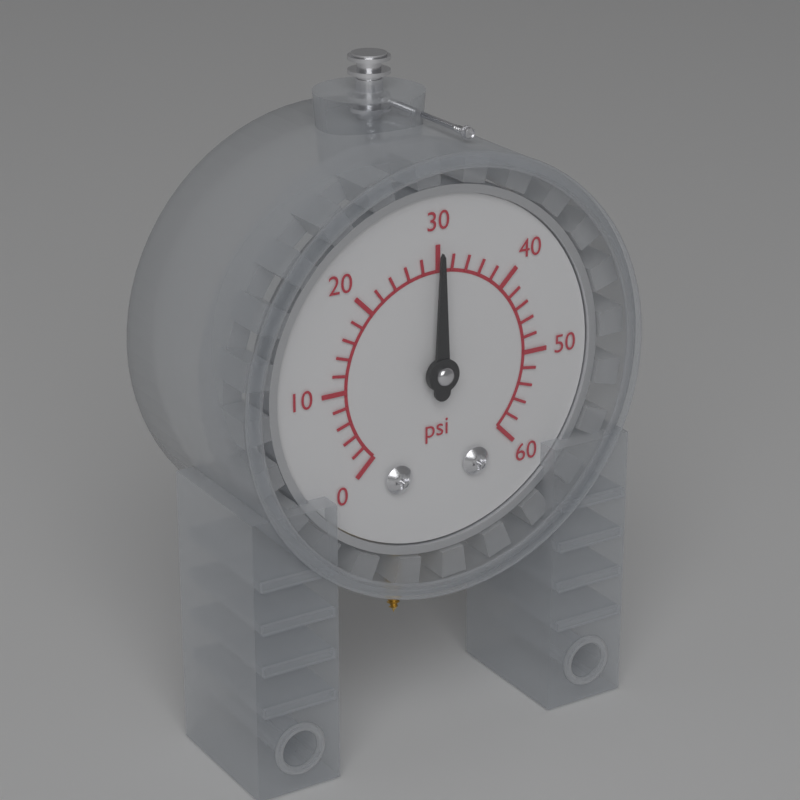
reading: 30 psi
